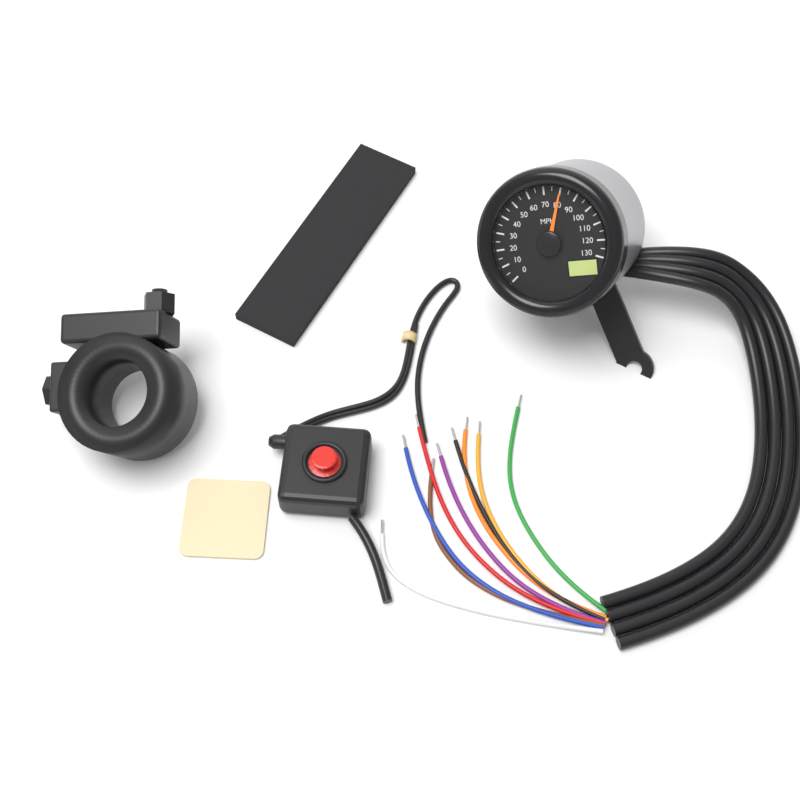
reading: 80 MPH
